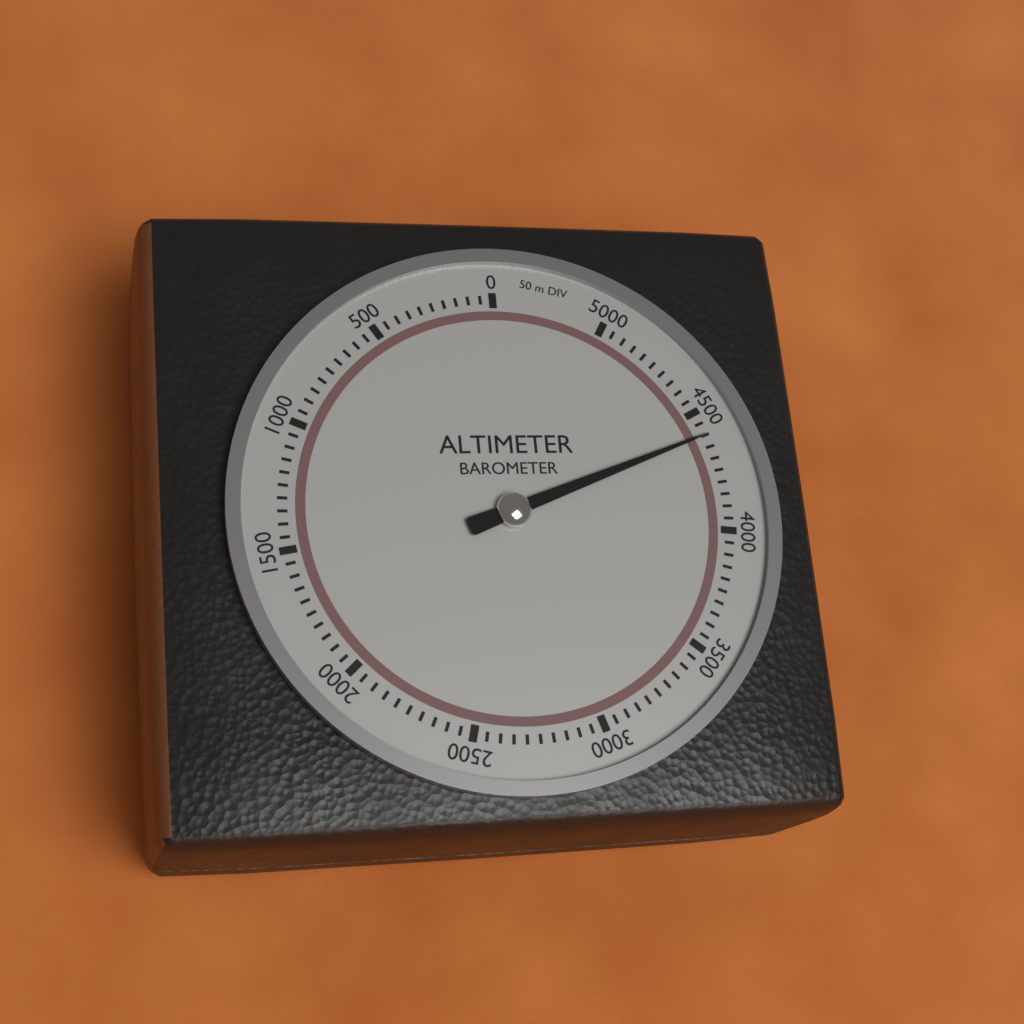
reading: 4400 m
